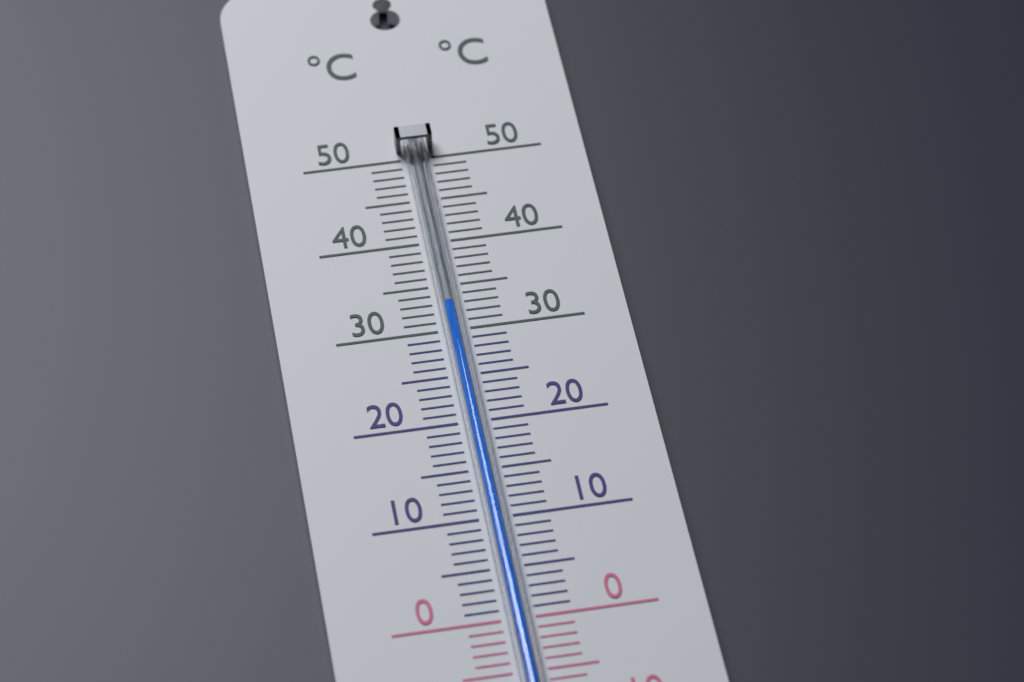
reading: 32.5 °C
